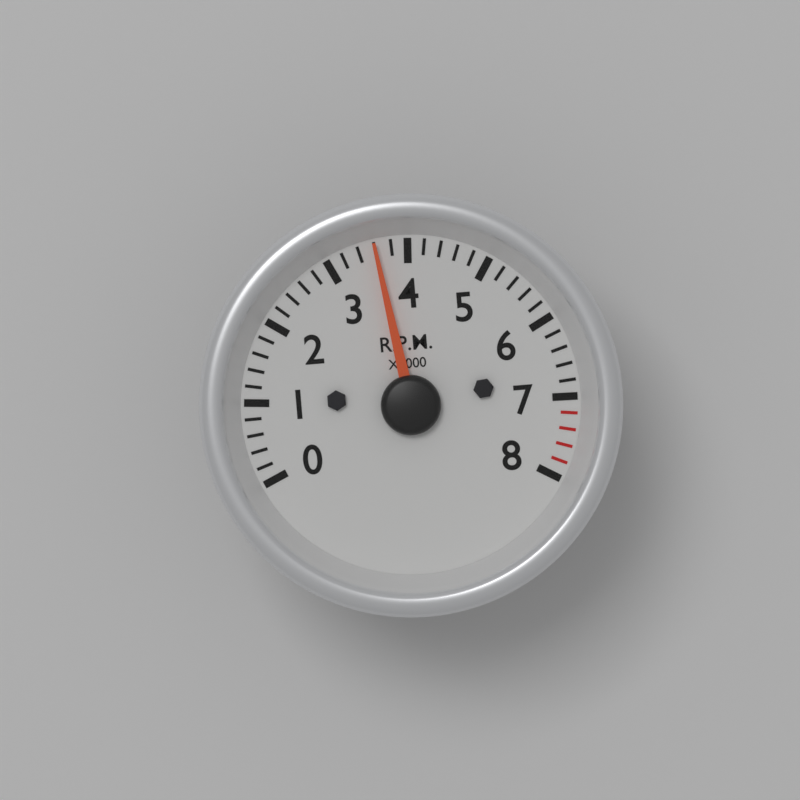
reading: 3600 RPM
